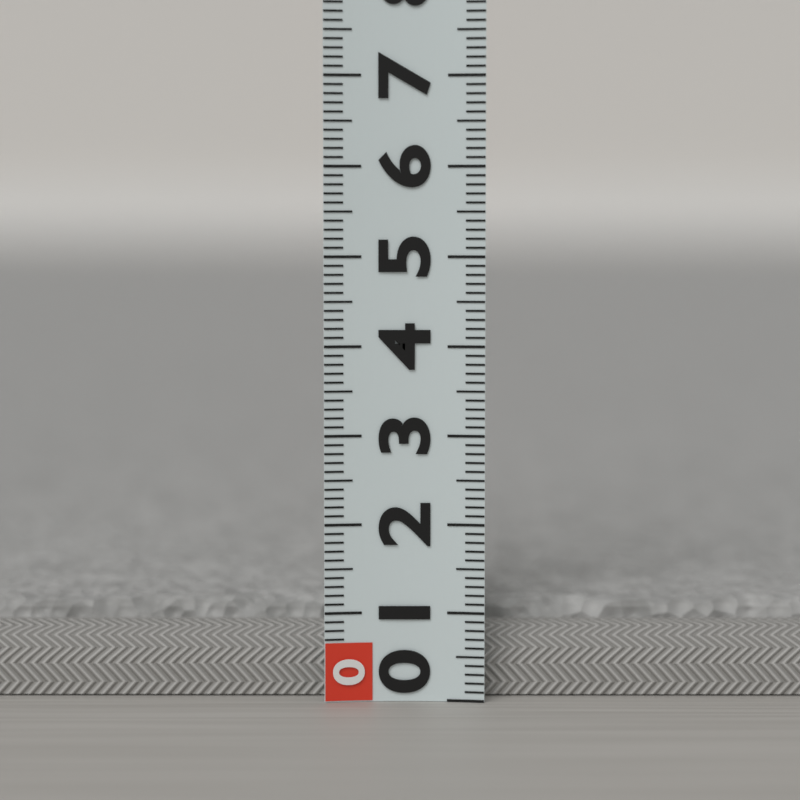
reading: 1.0 (no unit)
